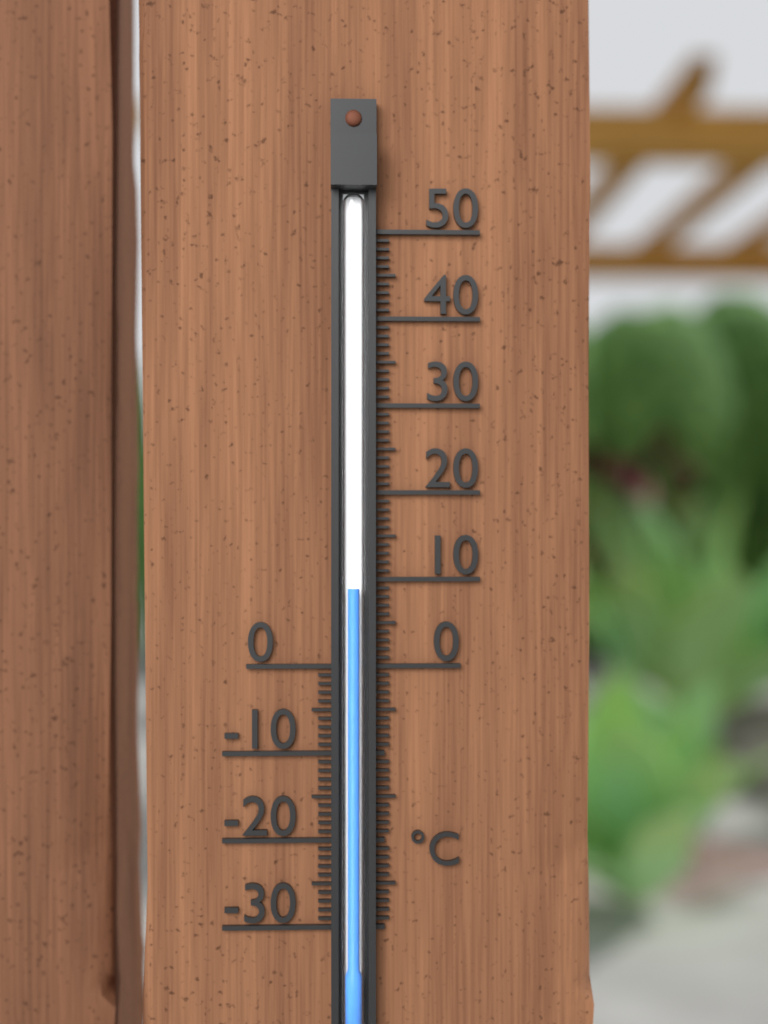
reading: 9 °C
